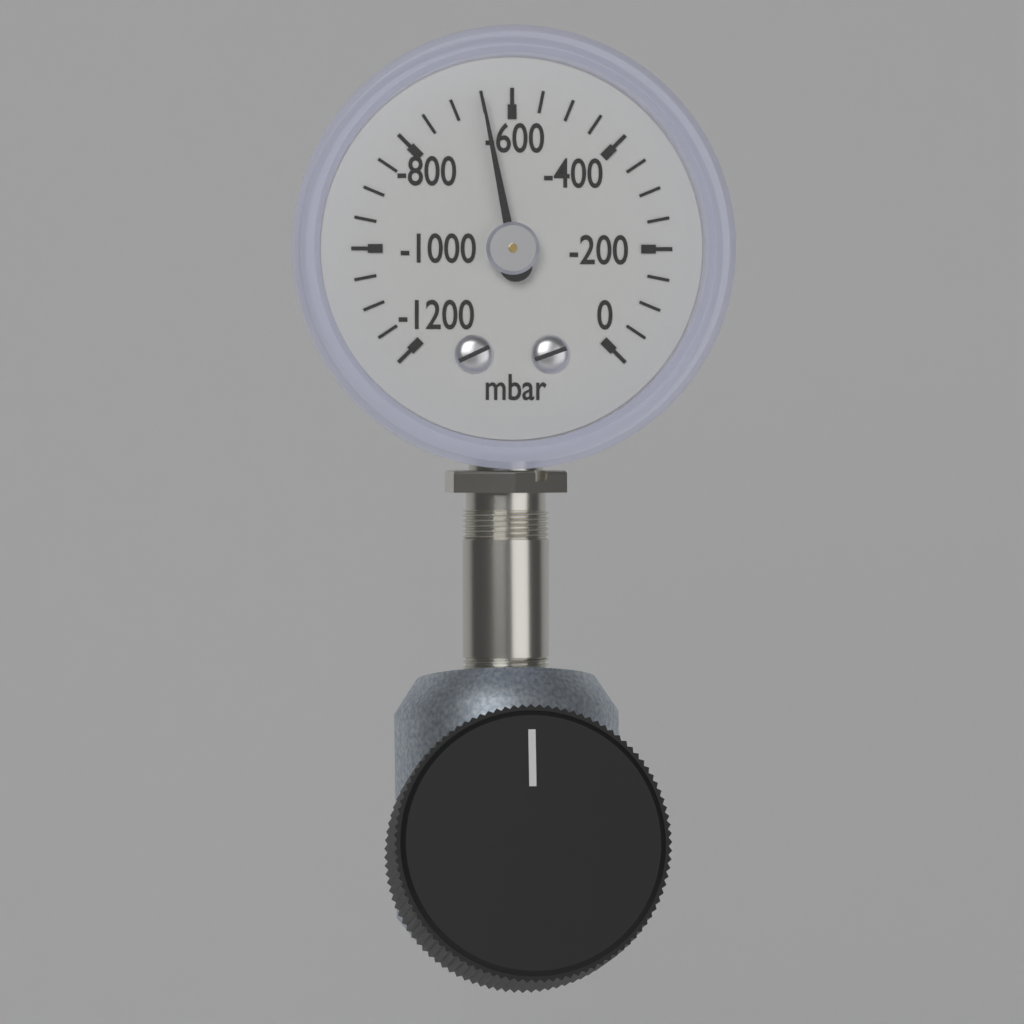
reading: -650 mbar
